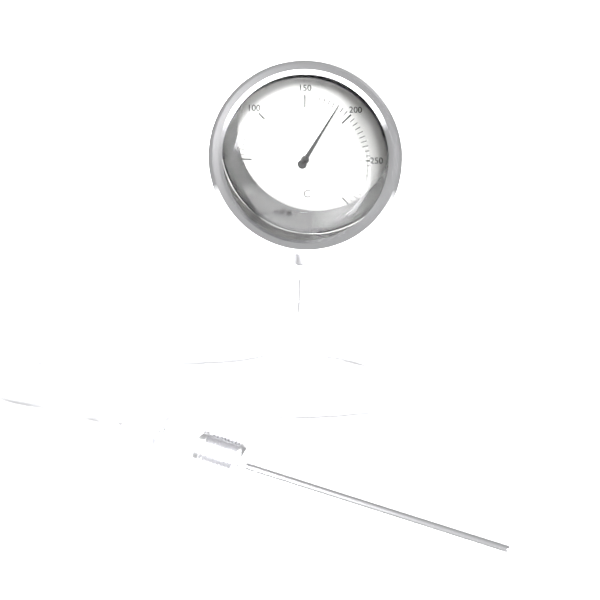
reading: 185 °C
